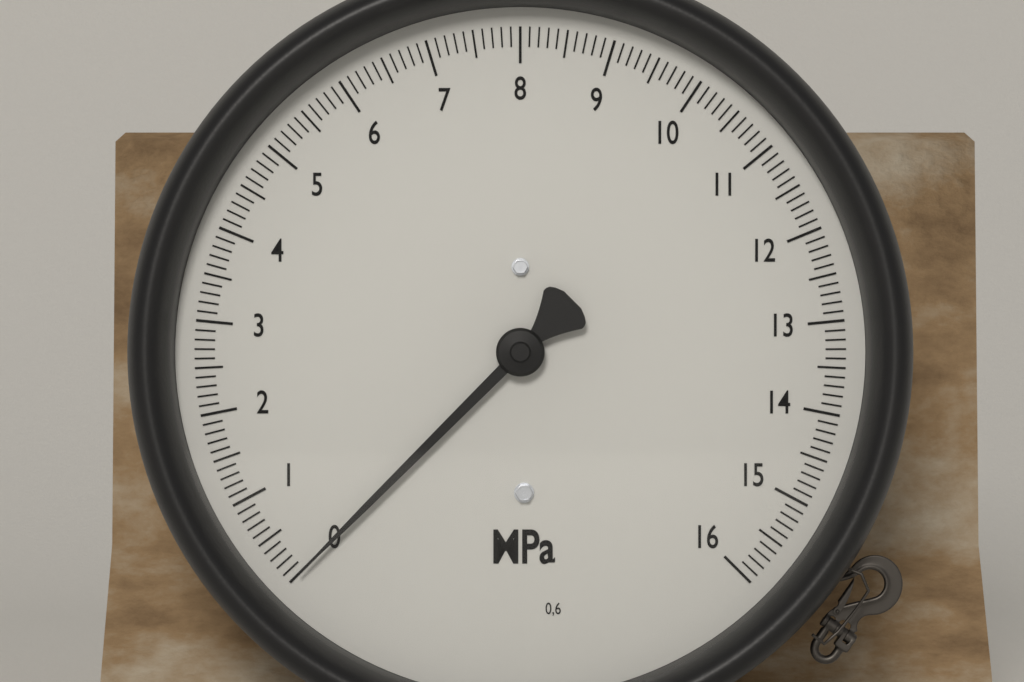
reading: 0.0 MPa
